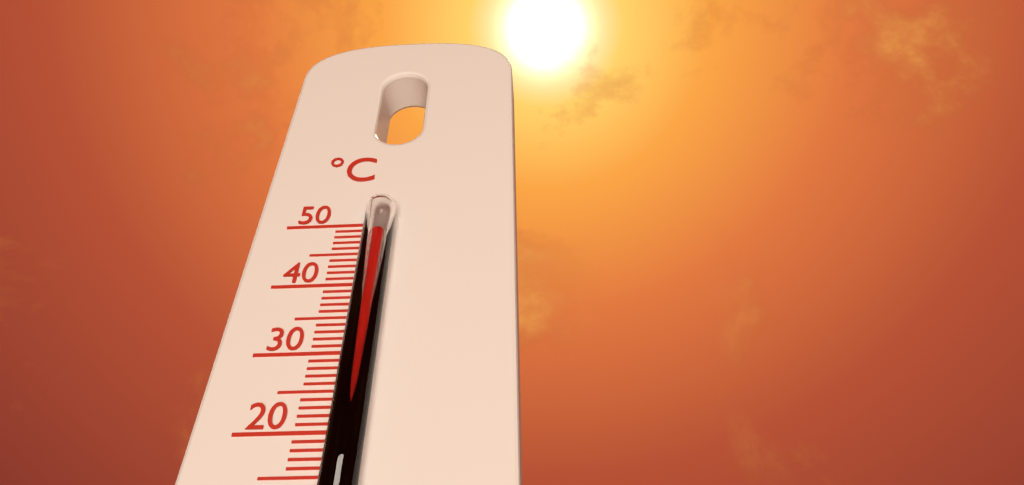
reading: 47 °C
